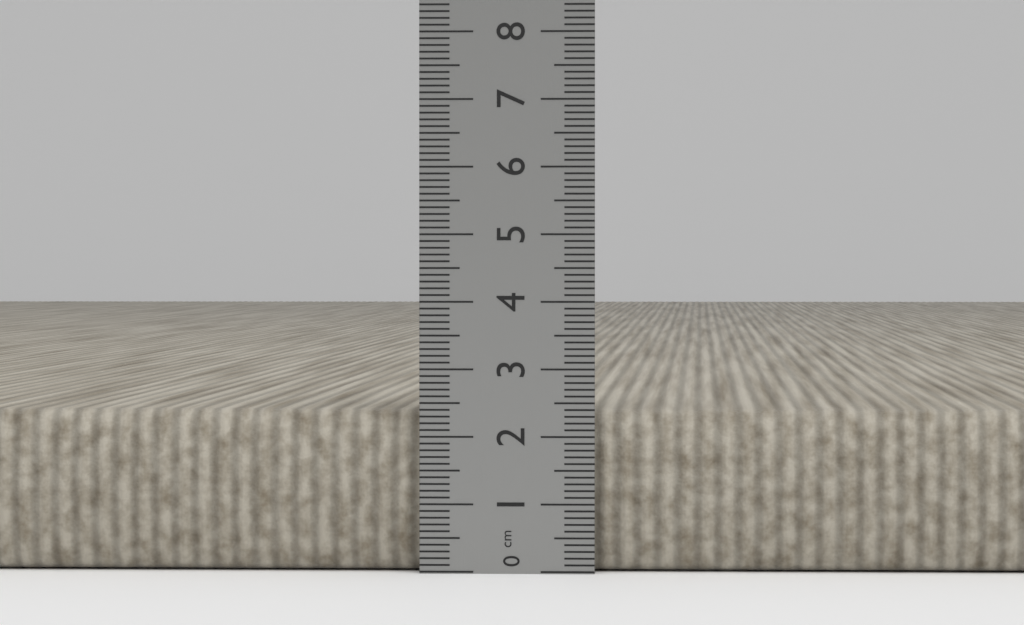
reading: 2.4 cm
